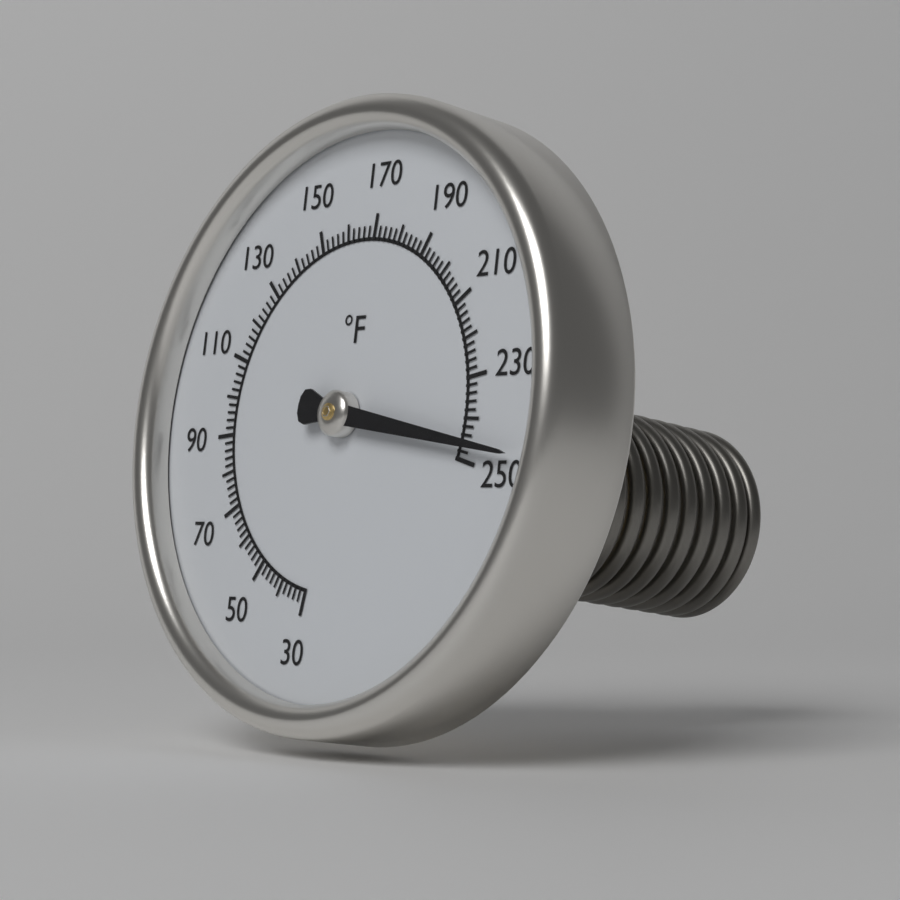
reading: 246 °F
